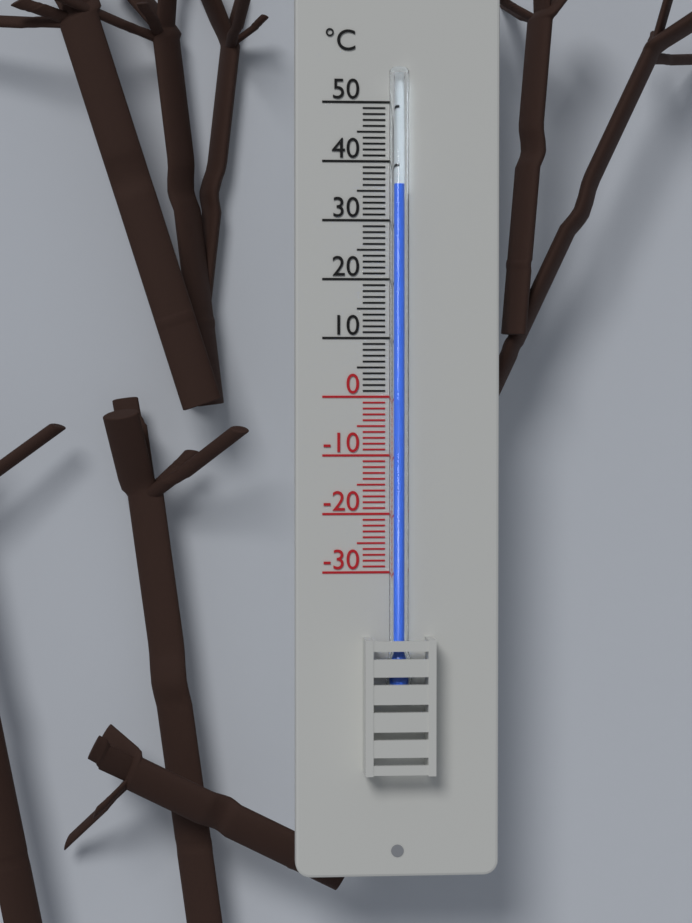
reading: 36 °C
